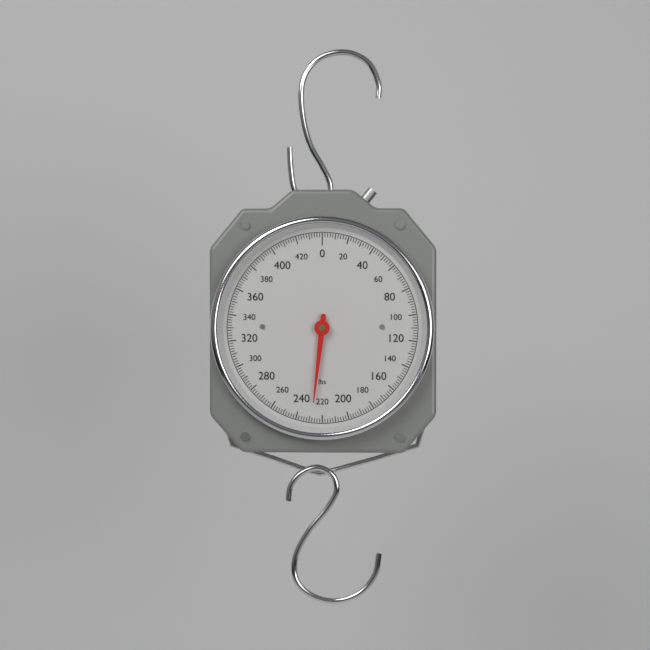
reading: 228 lbs
